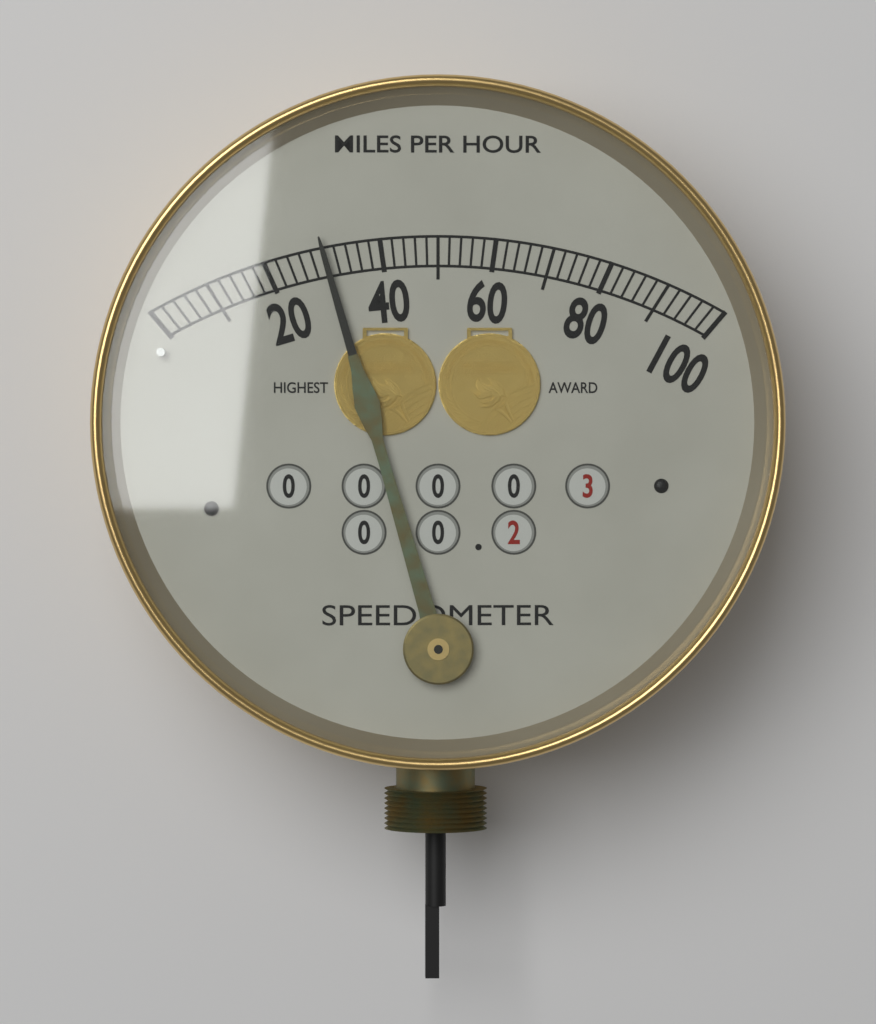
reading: 30 mph
